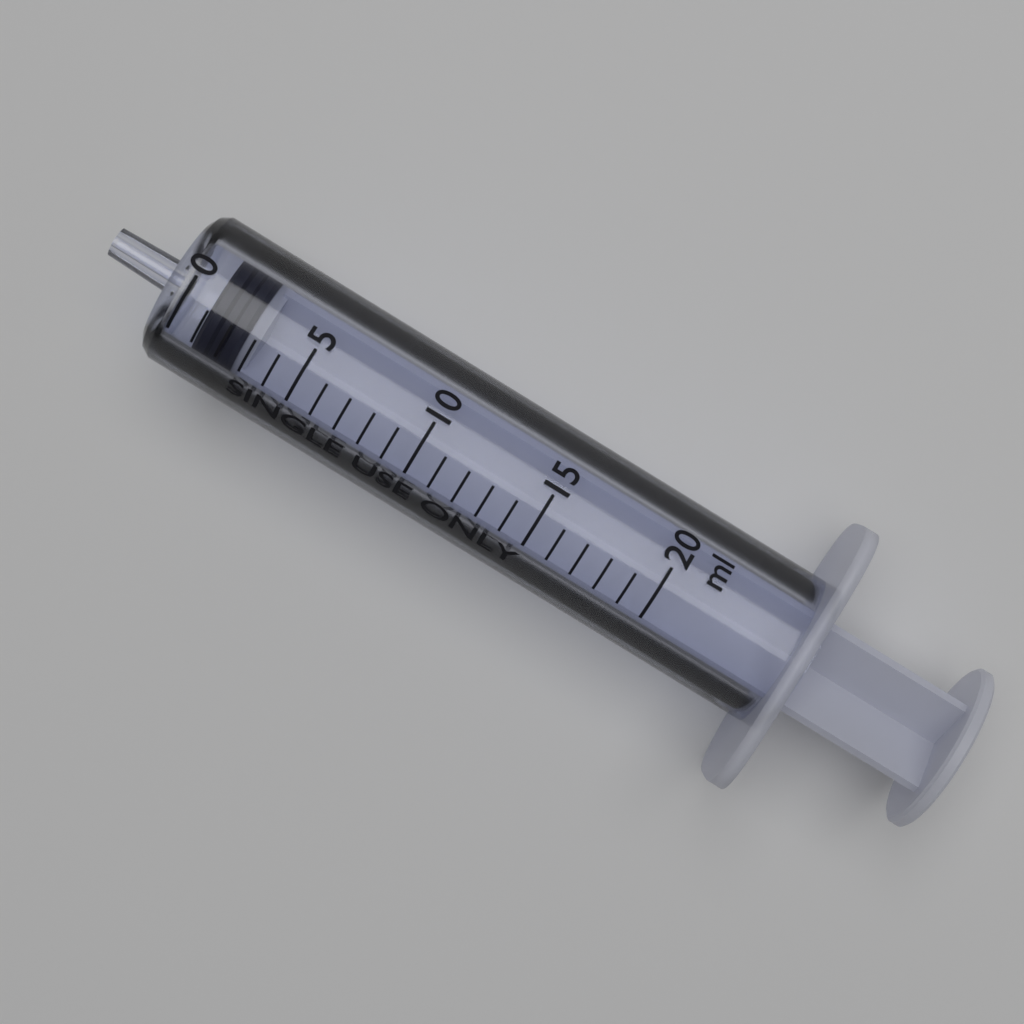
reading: 1 ml
